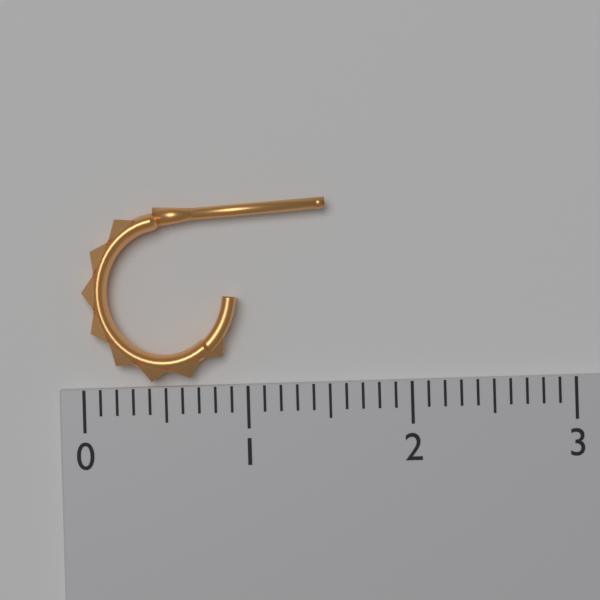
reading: 1.5 (no unit)
